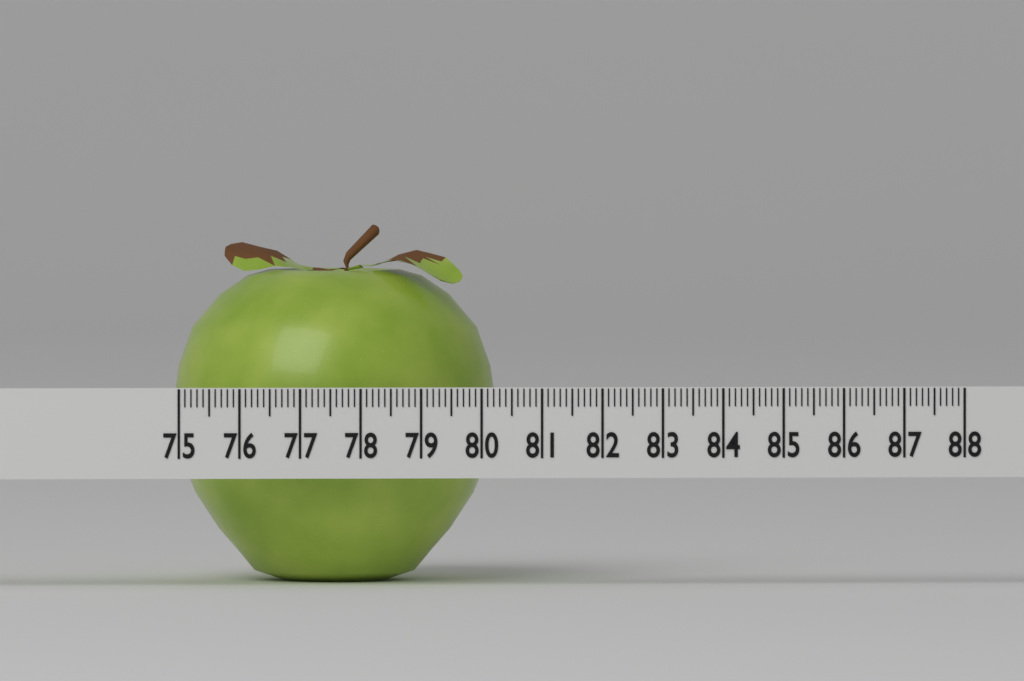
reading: 80.4 (no unit)
